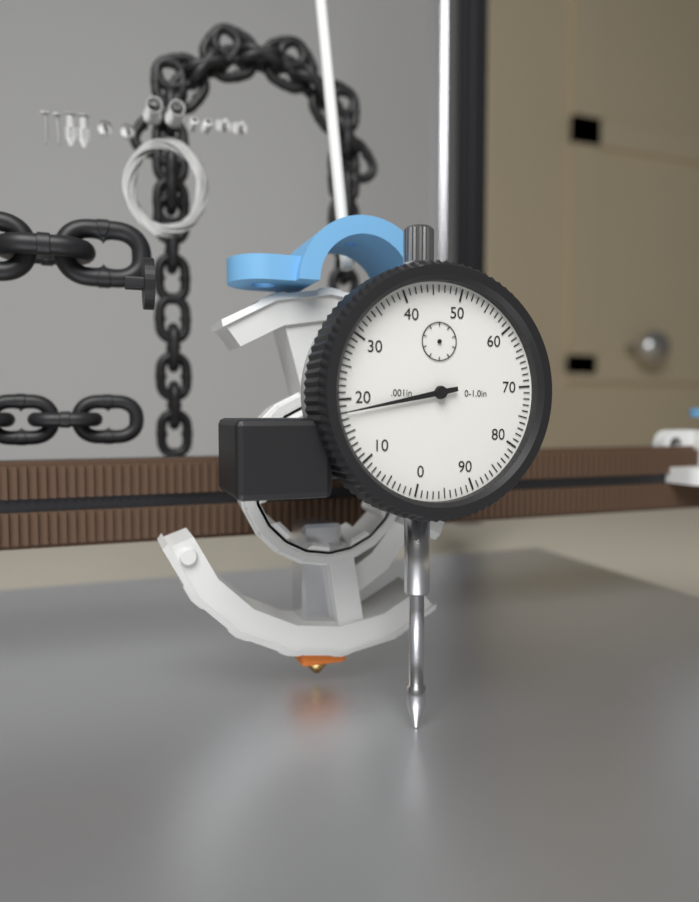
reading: 0.018 in
